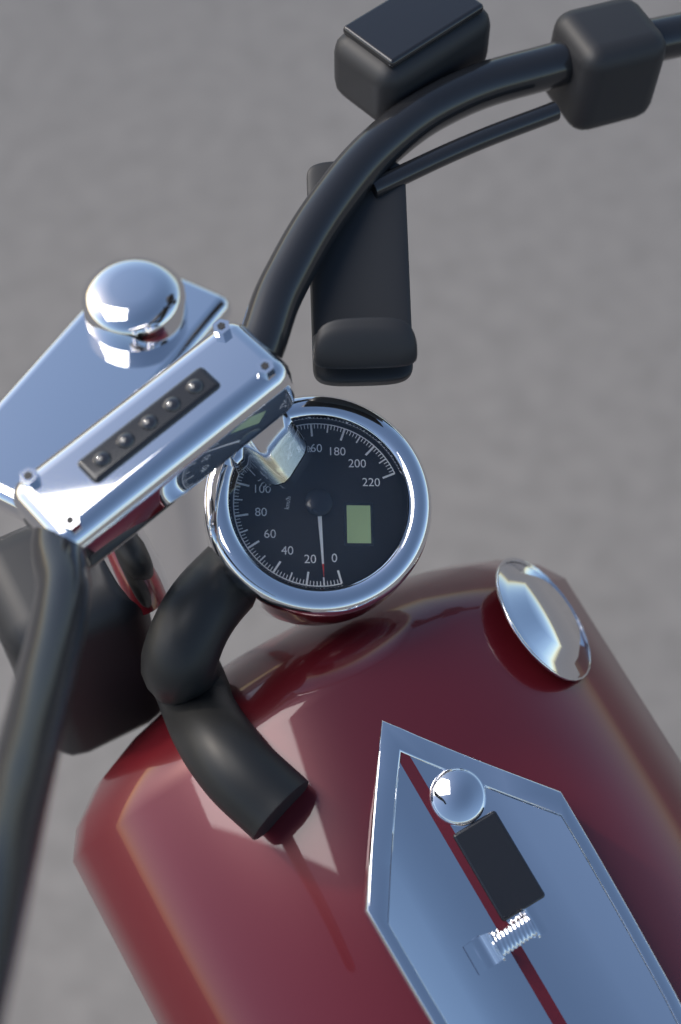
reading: 10 km/h
